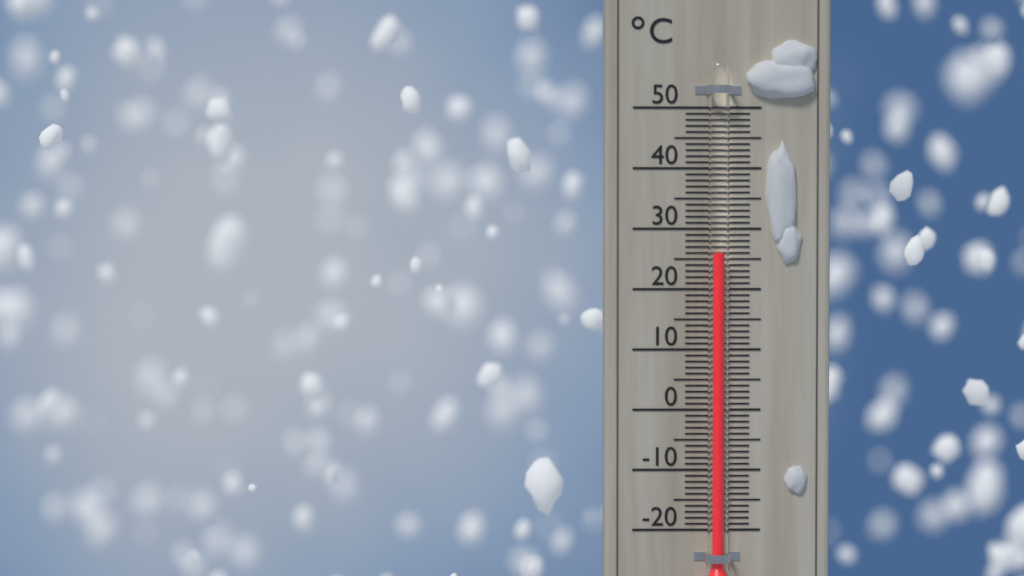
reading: 26 °C
